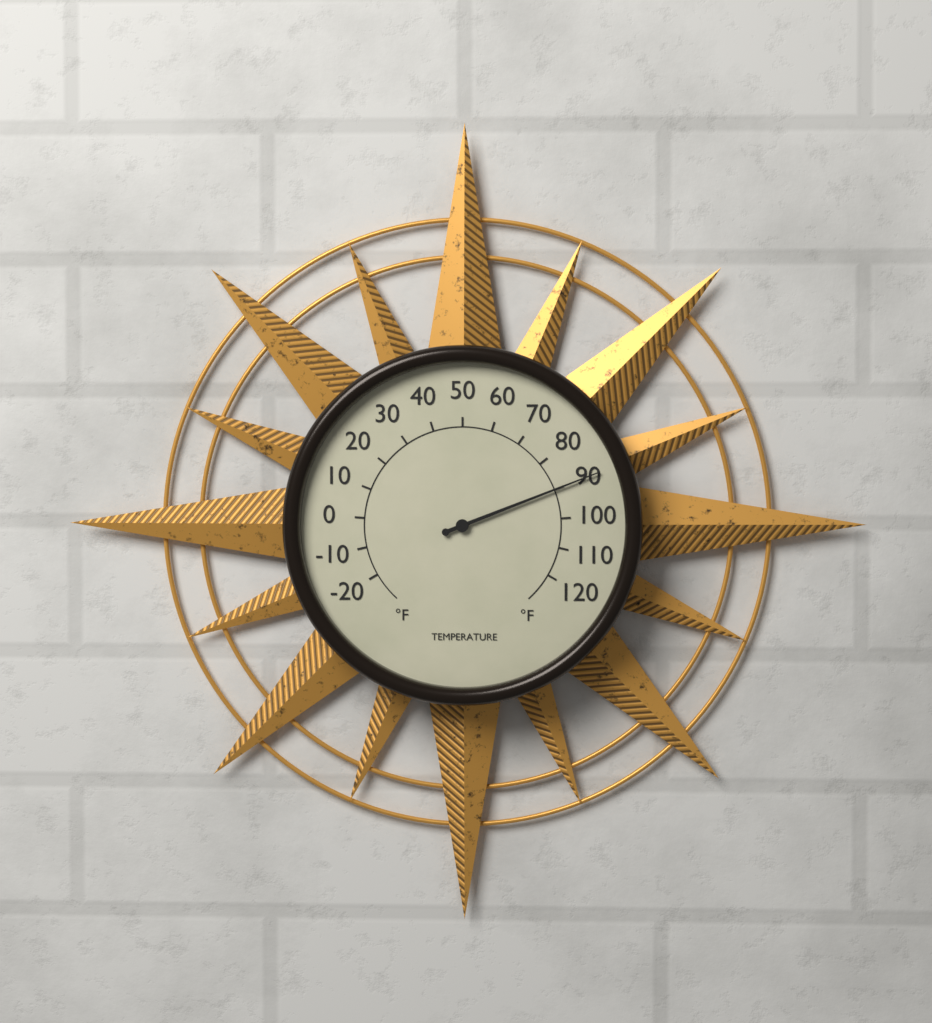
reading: 90 °F
